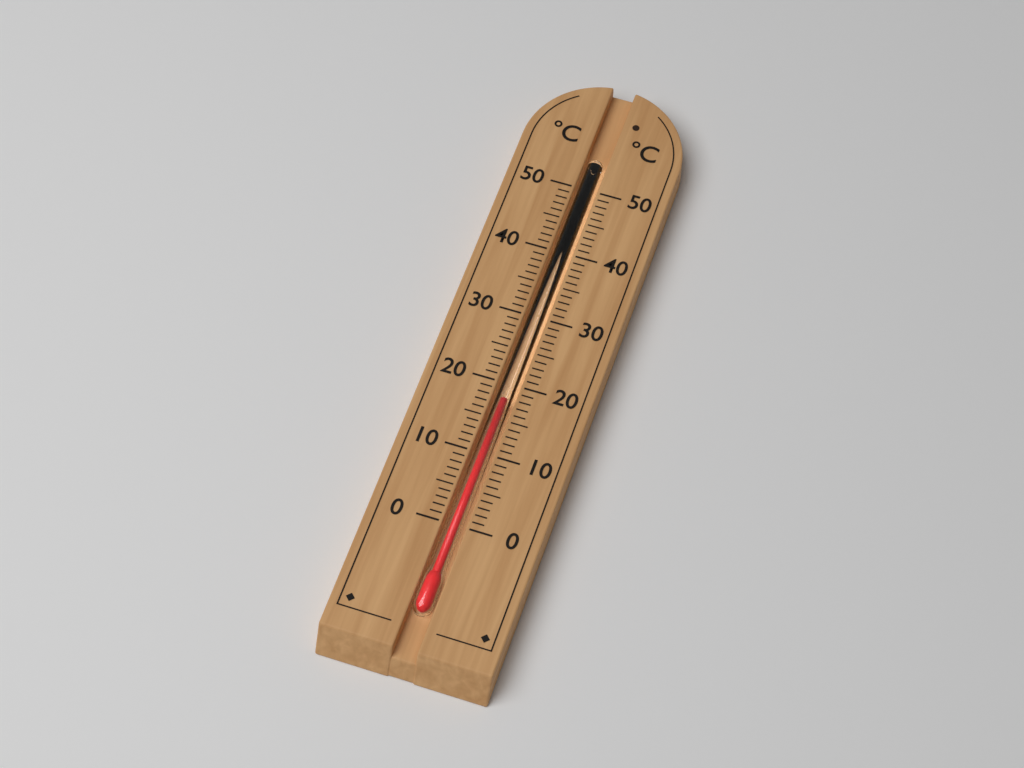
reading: 18 °C
